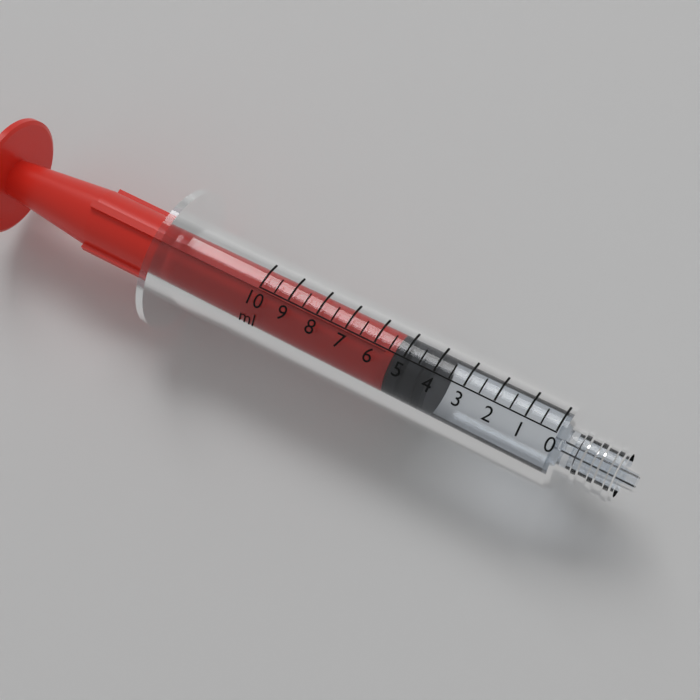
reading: 4.0 ml
